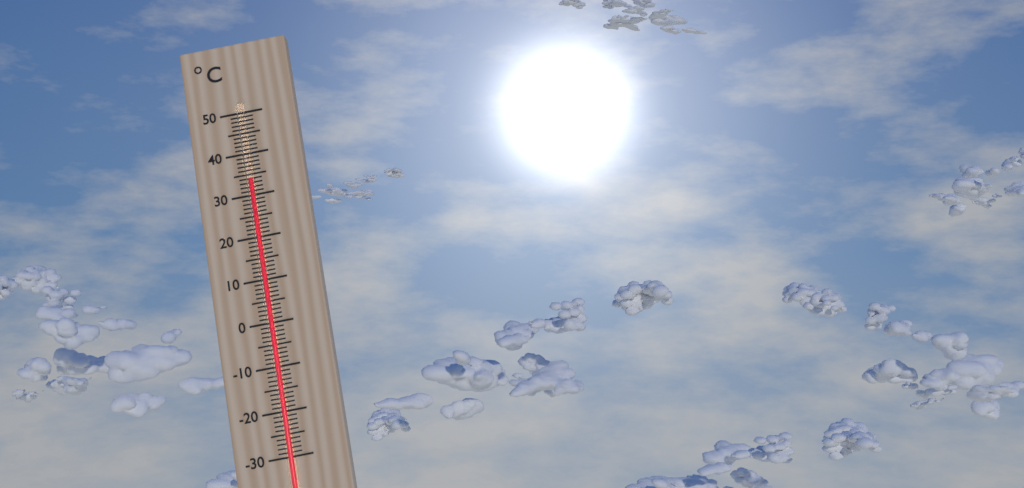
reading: 34 °C
